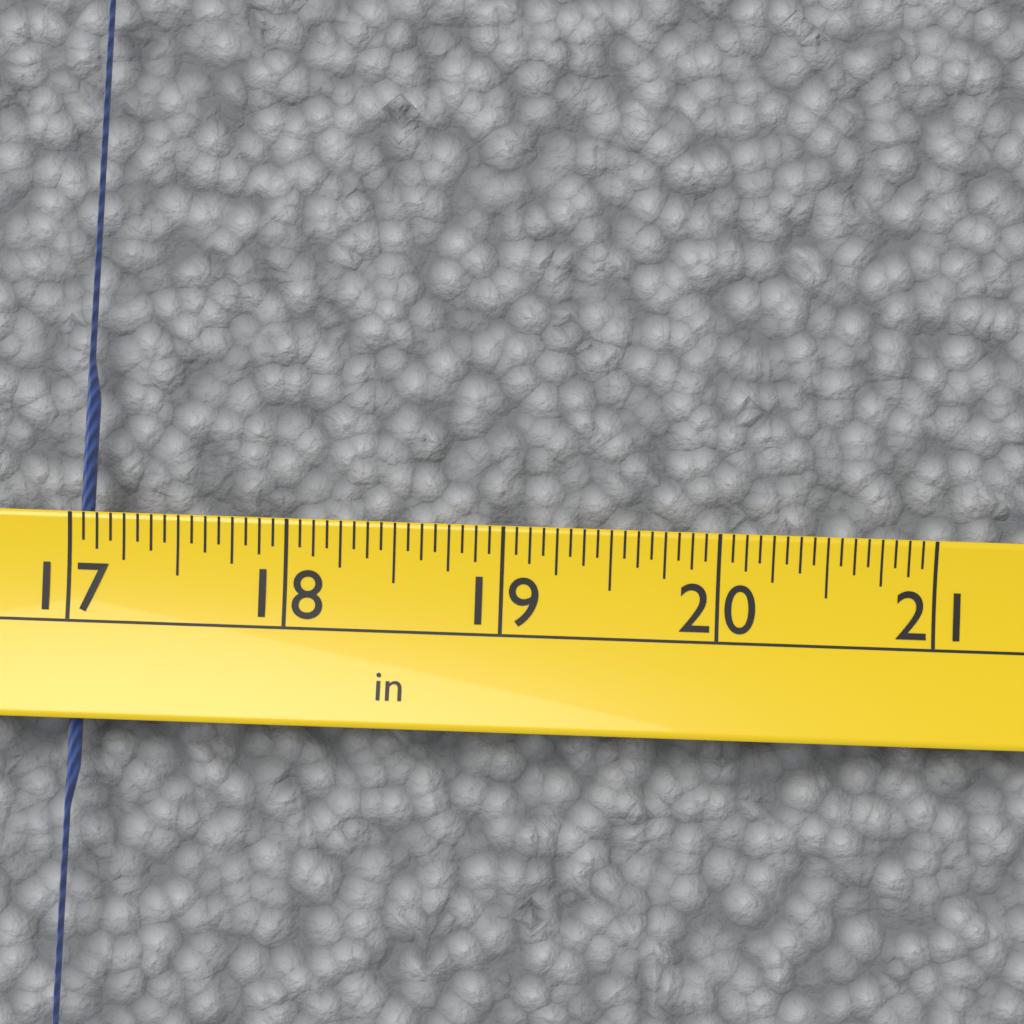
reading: 17.0625 in
